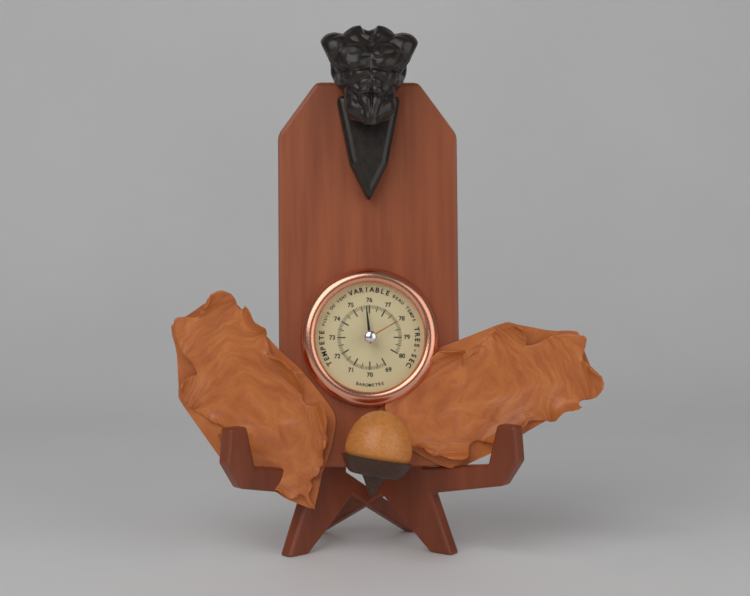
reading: 75.8 (no unit)
